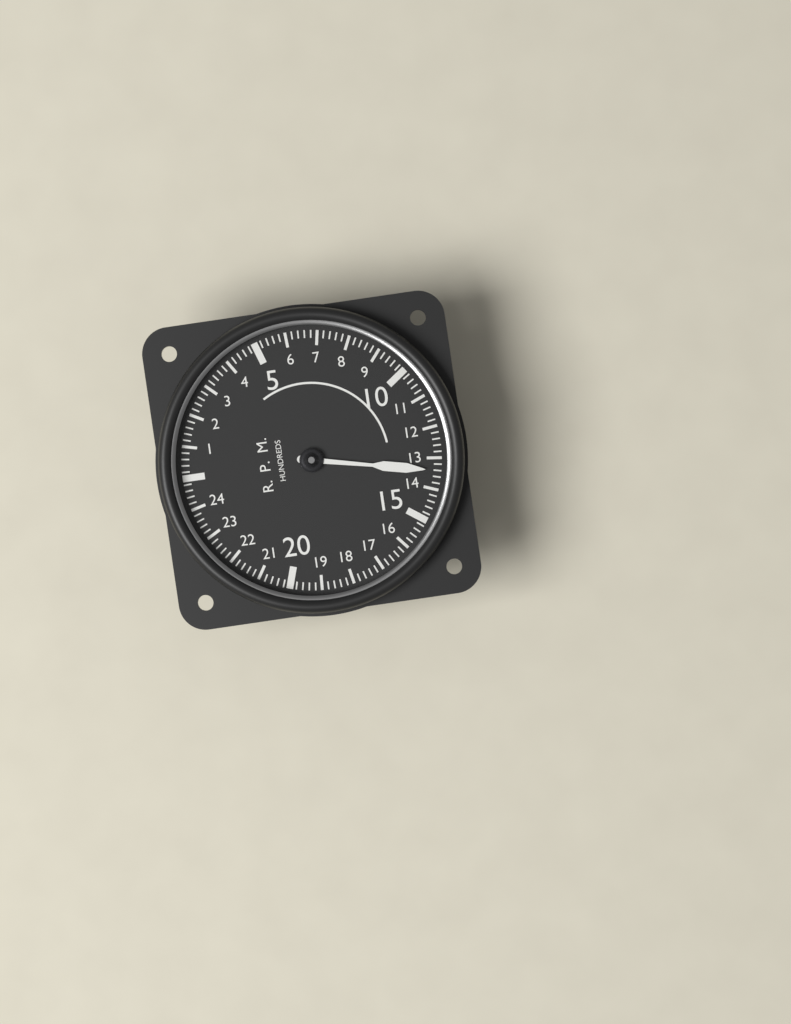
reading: 13.4 RPM x100
